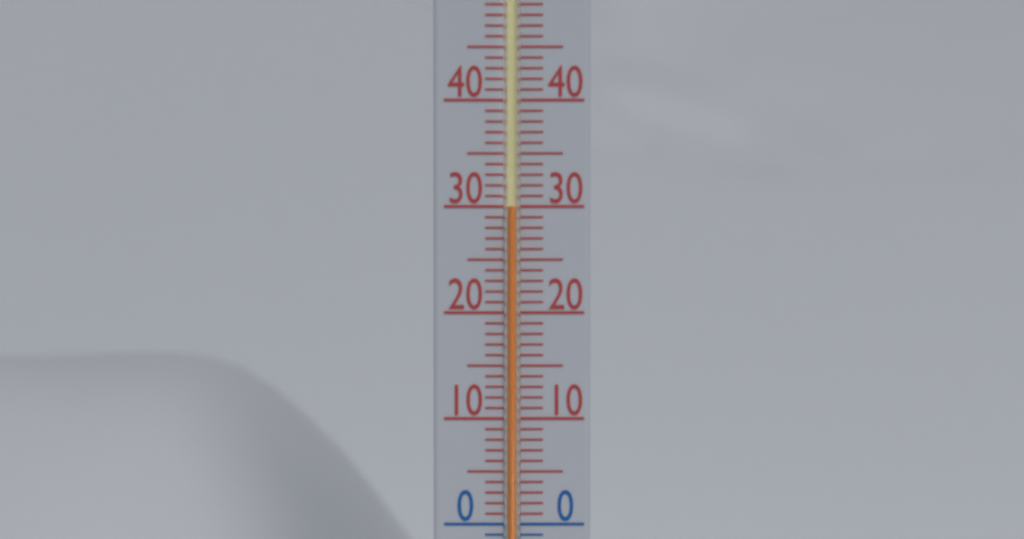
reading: 30 °C
